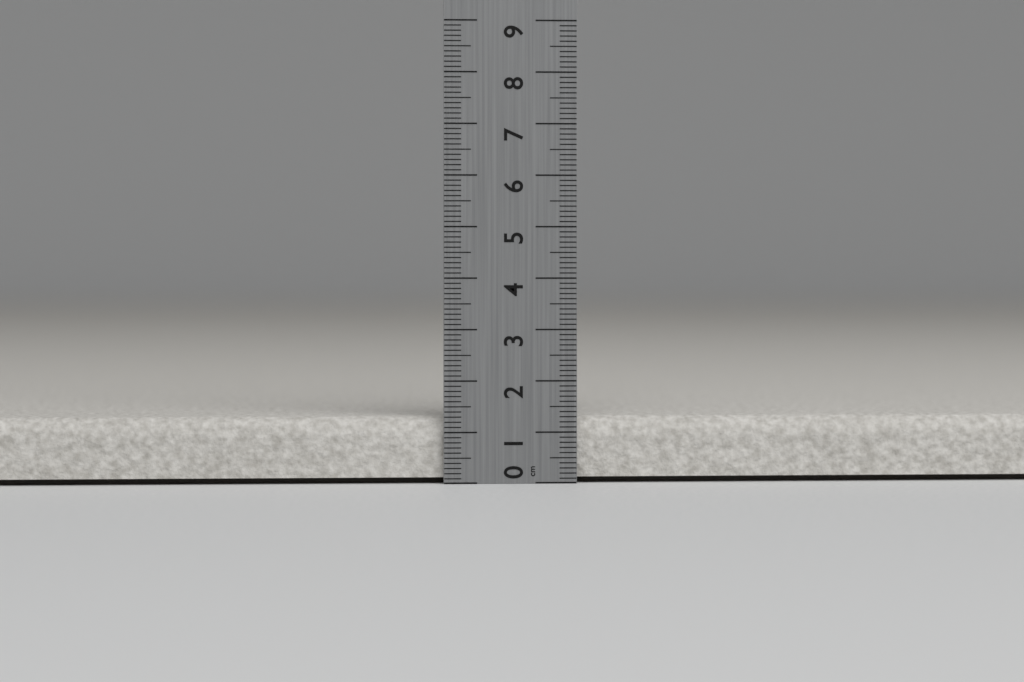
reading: 1.3 cm
